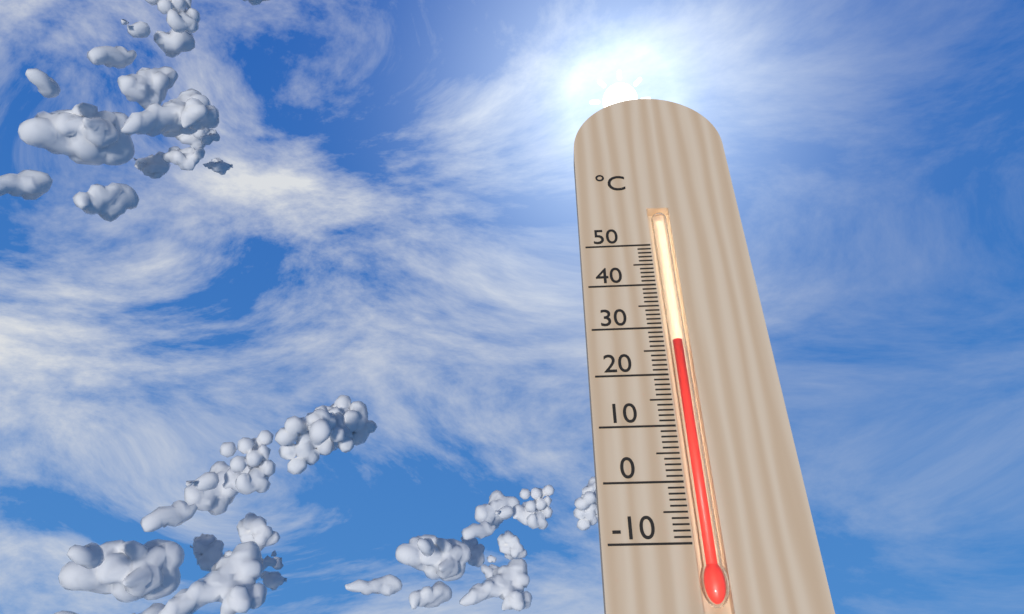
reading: 27 °C
